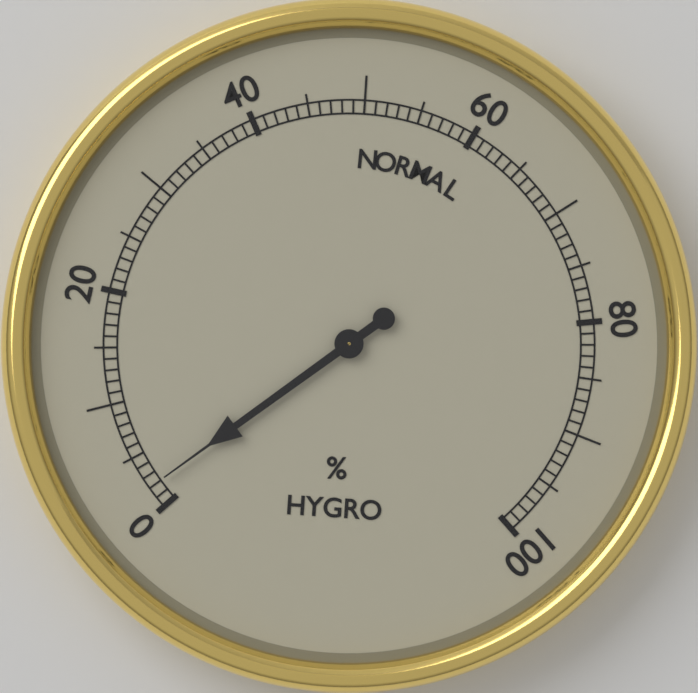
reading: 2 %
